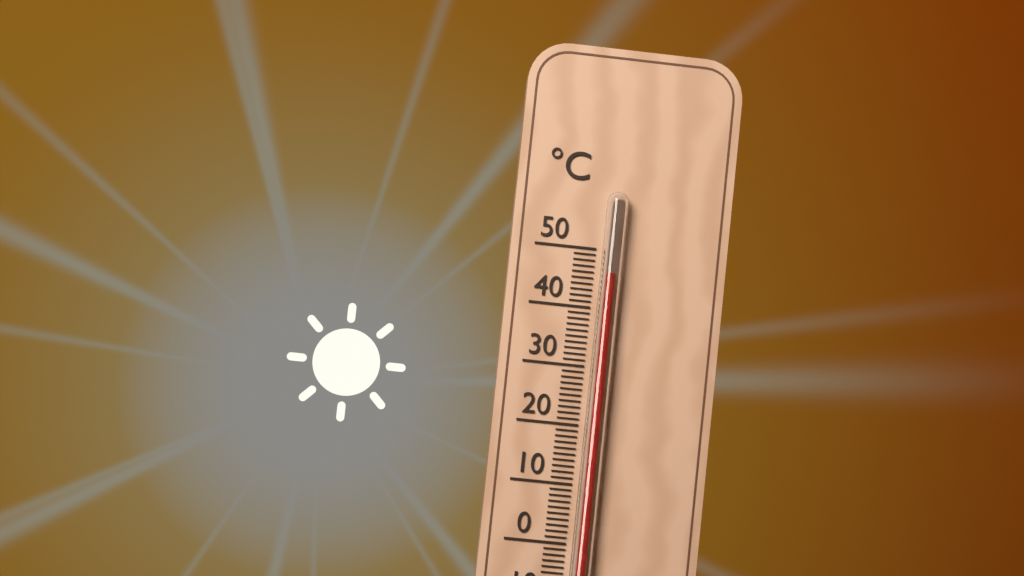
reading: 46 °C
